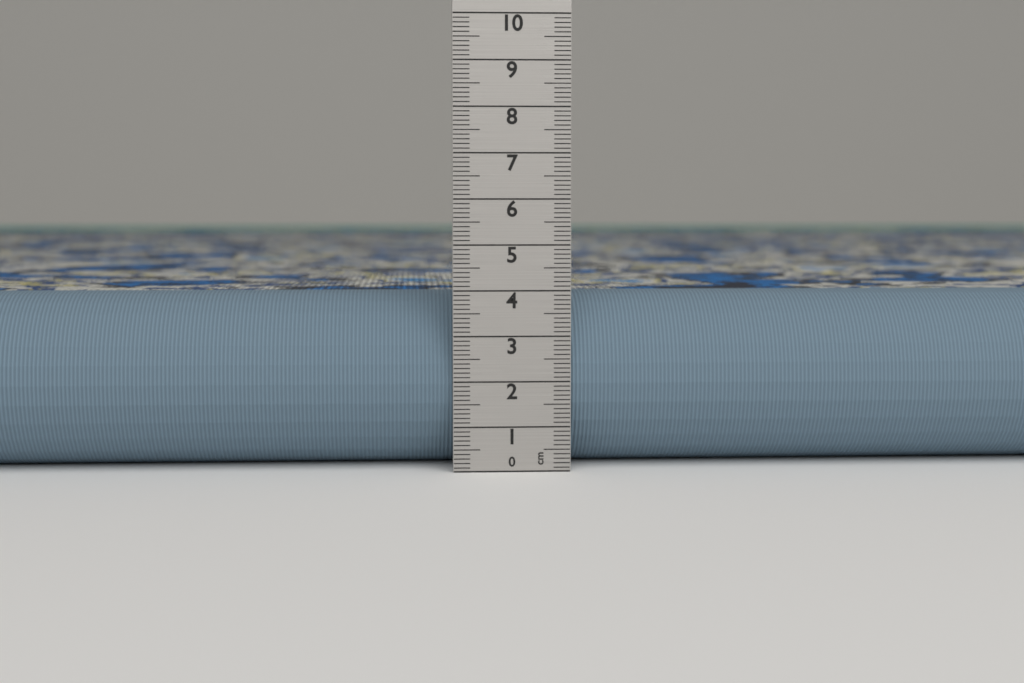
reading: 3.9 cm
